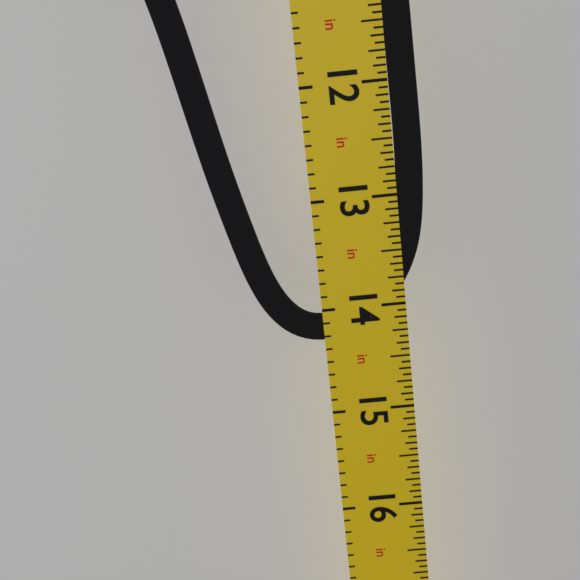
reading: 14.3125 in
